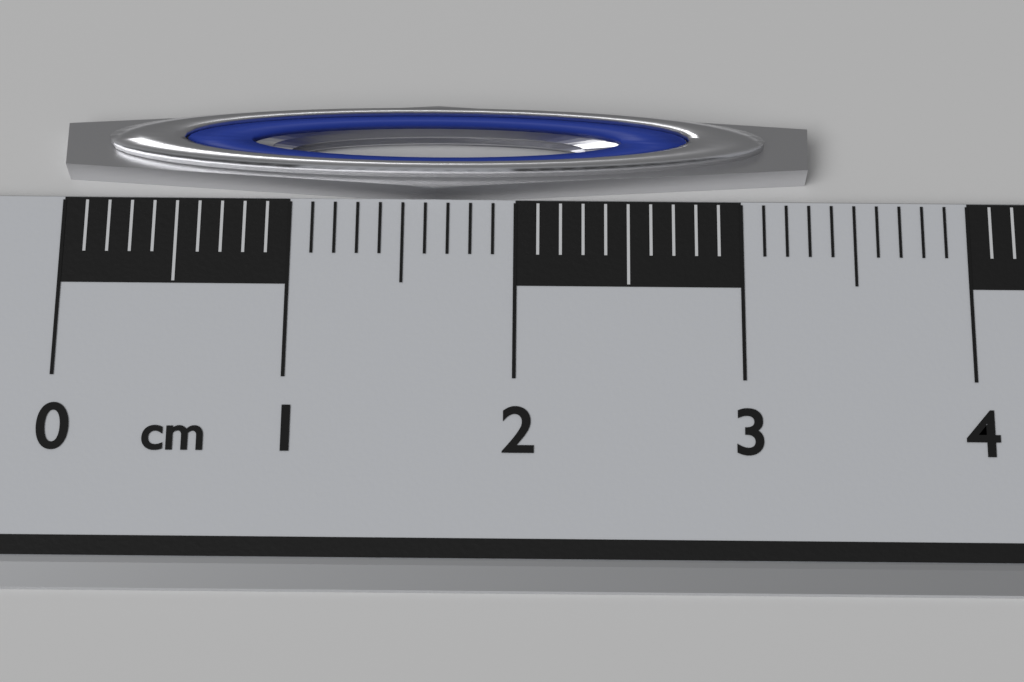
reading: 3.3 cm
